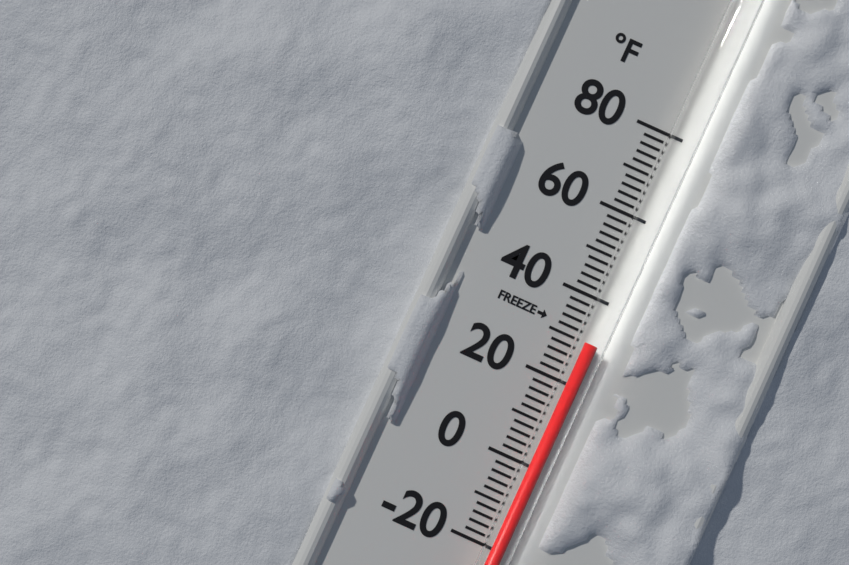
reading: 30 °F
